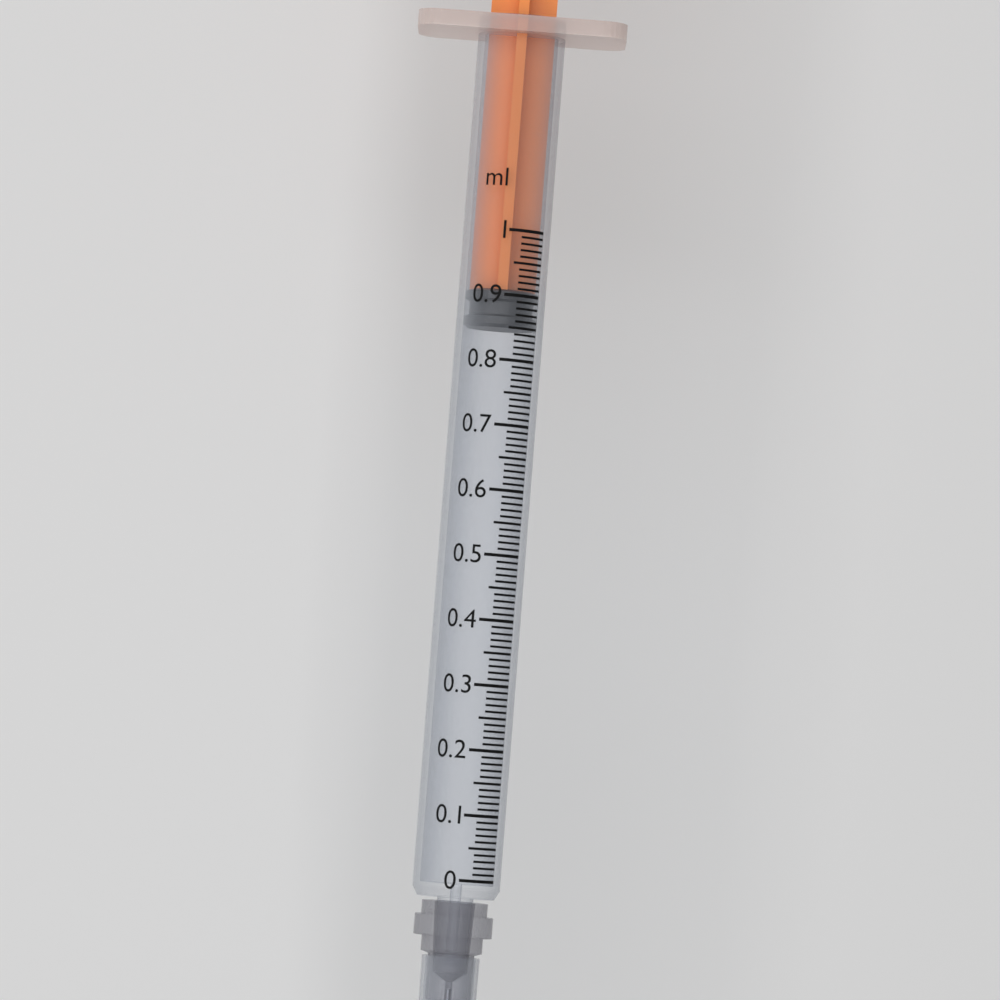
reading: 0.85 ml
